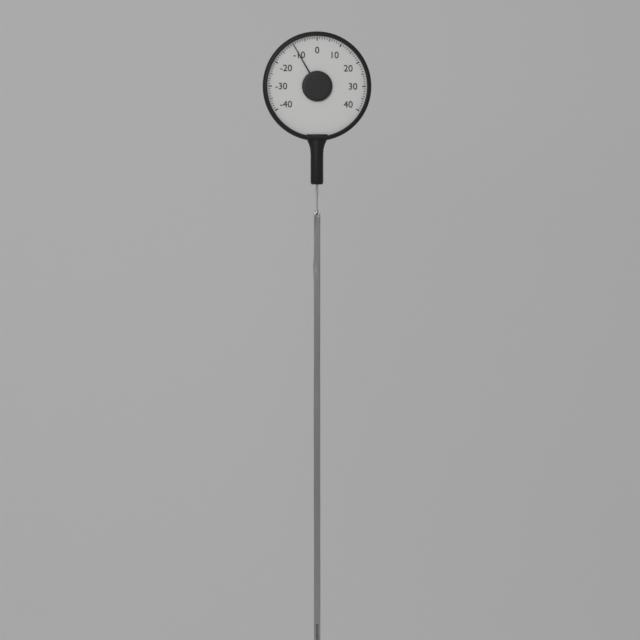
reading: -10 (no unit)
